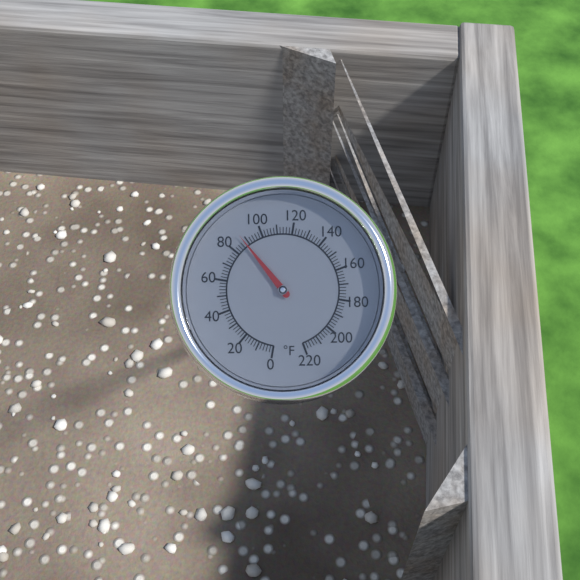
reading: 88 °F
